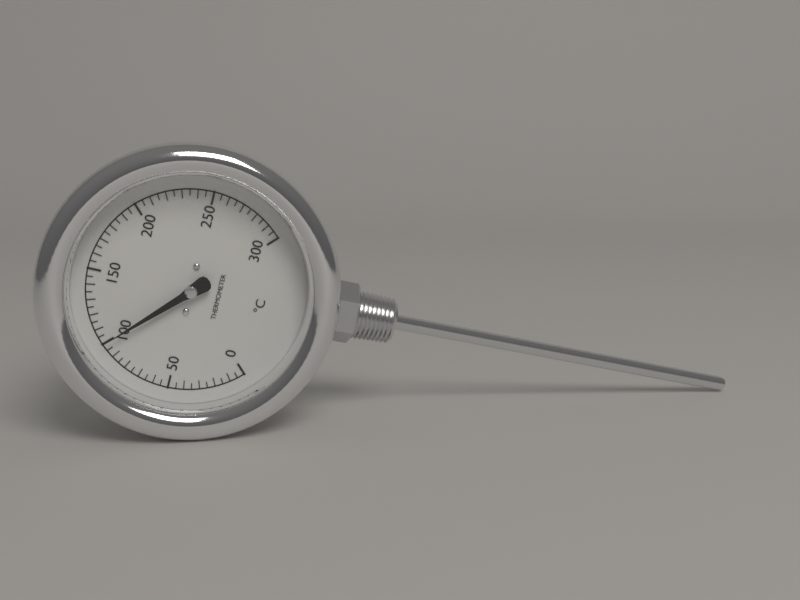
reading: 100 °C
